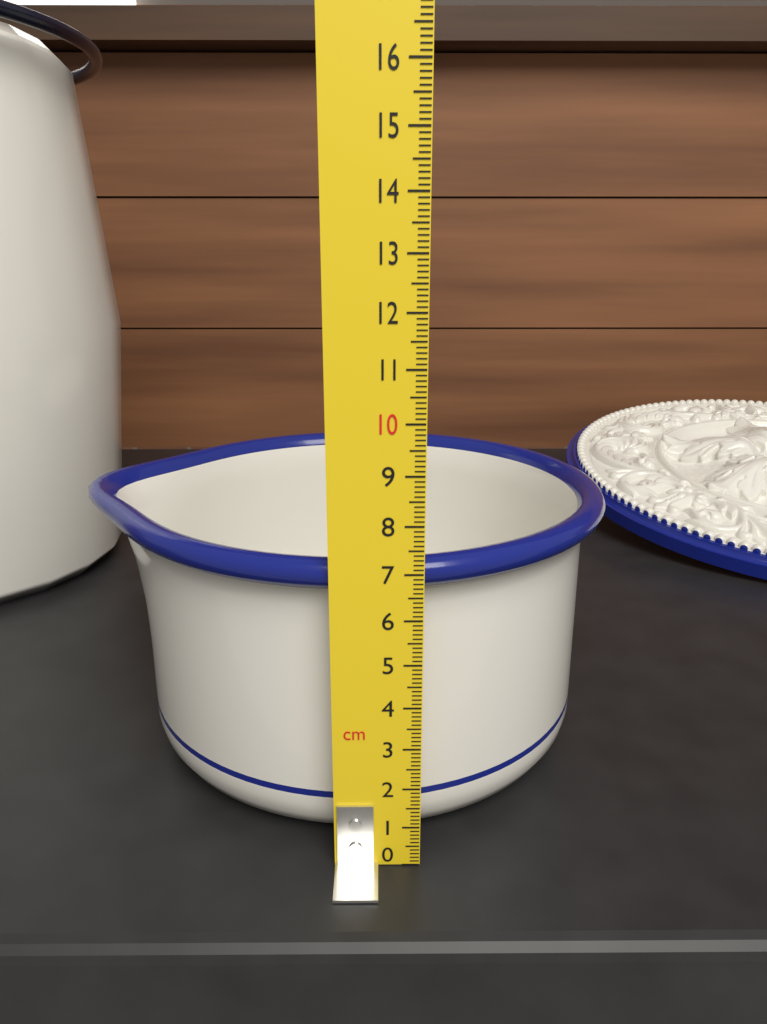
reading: 7.2 cm
